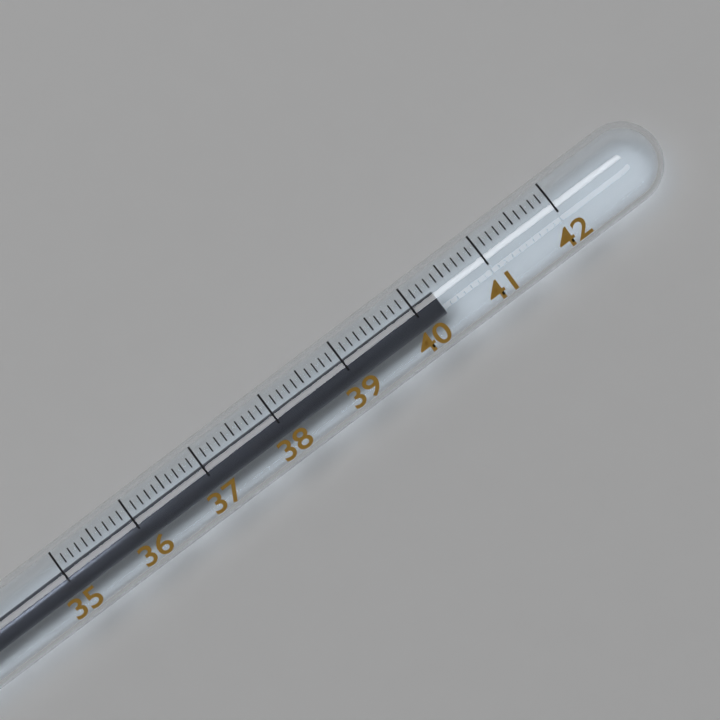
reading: 40.3 (no unit)
